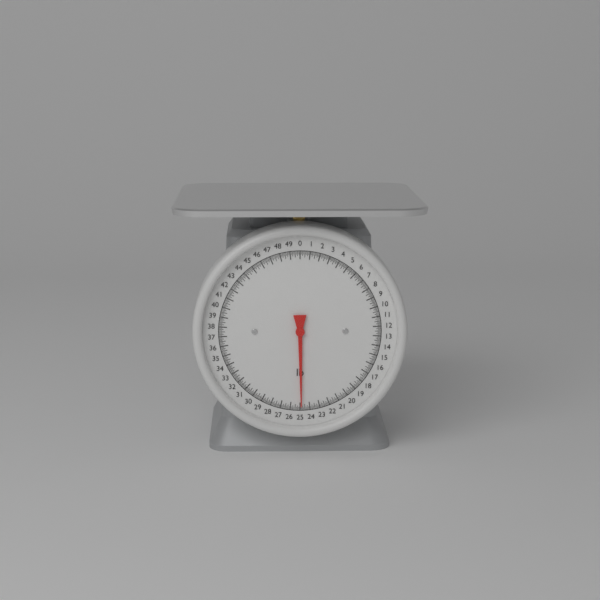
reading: 24.875 lb
